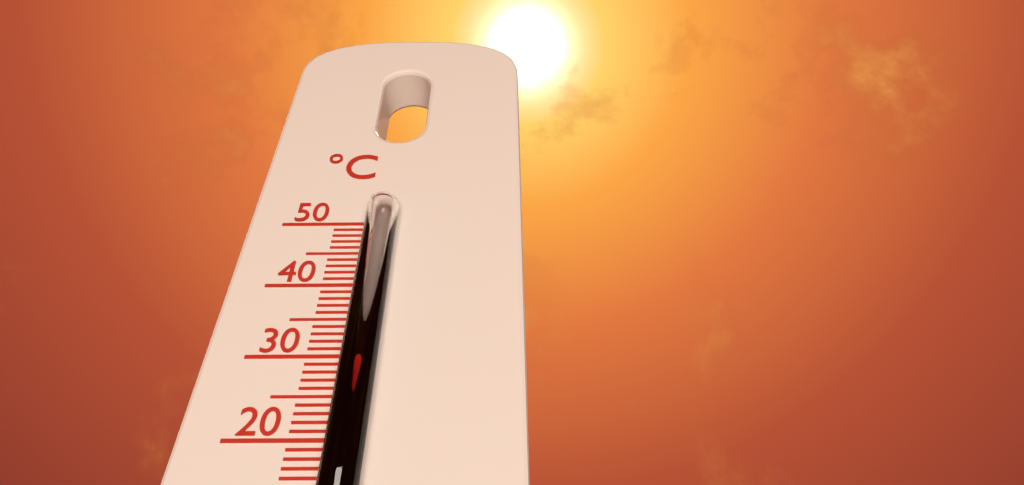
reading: 29 °C
